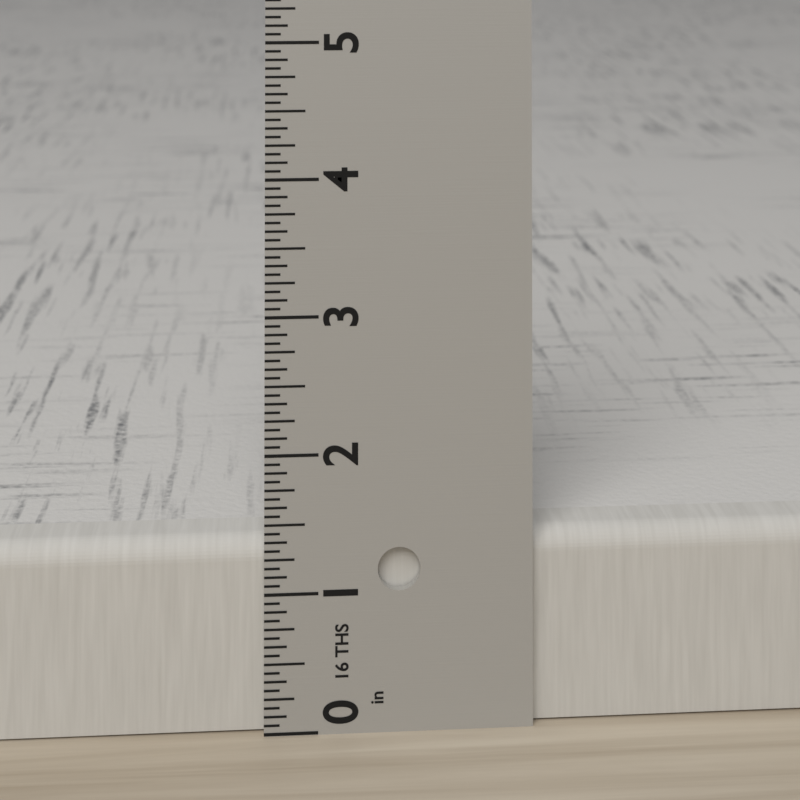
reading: 1.3750 in
